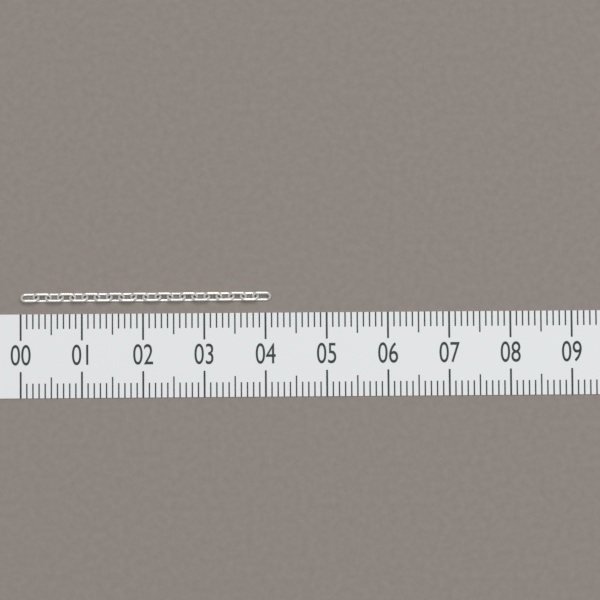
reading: 4.1 (no unit)
